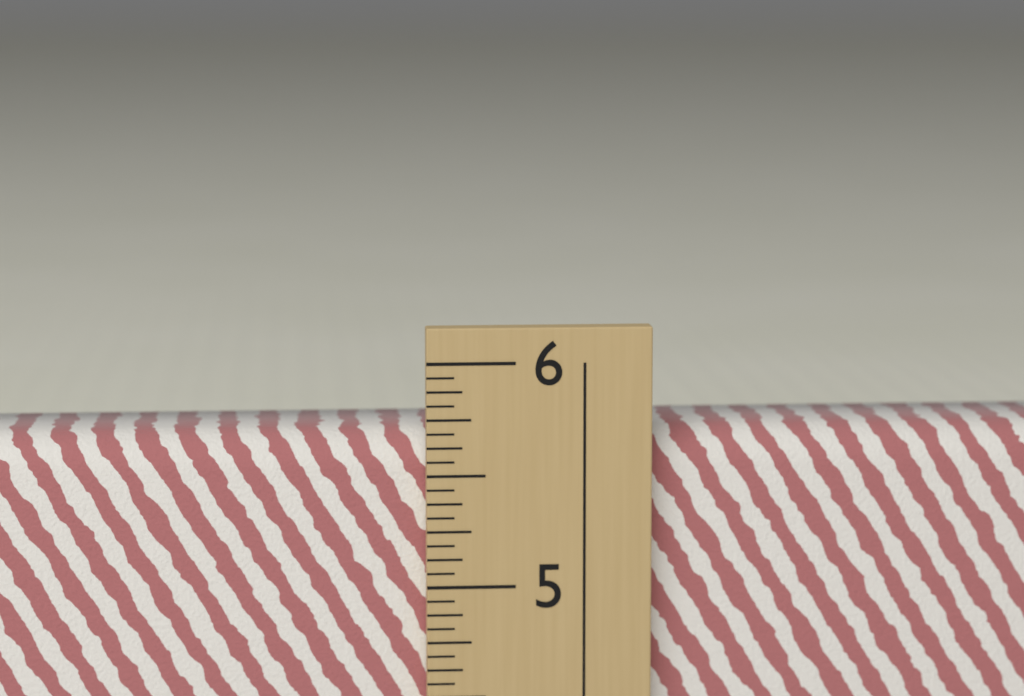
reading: 5.6875 in
